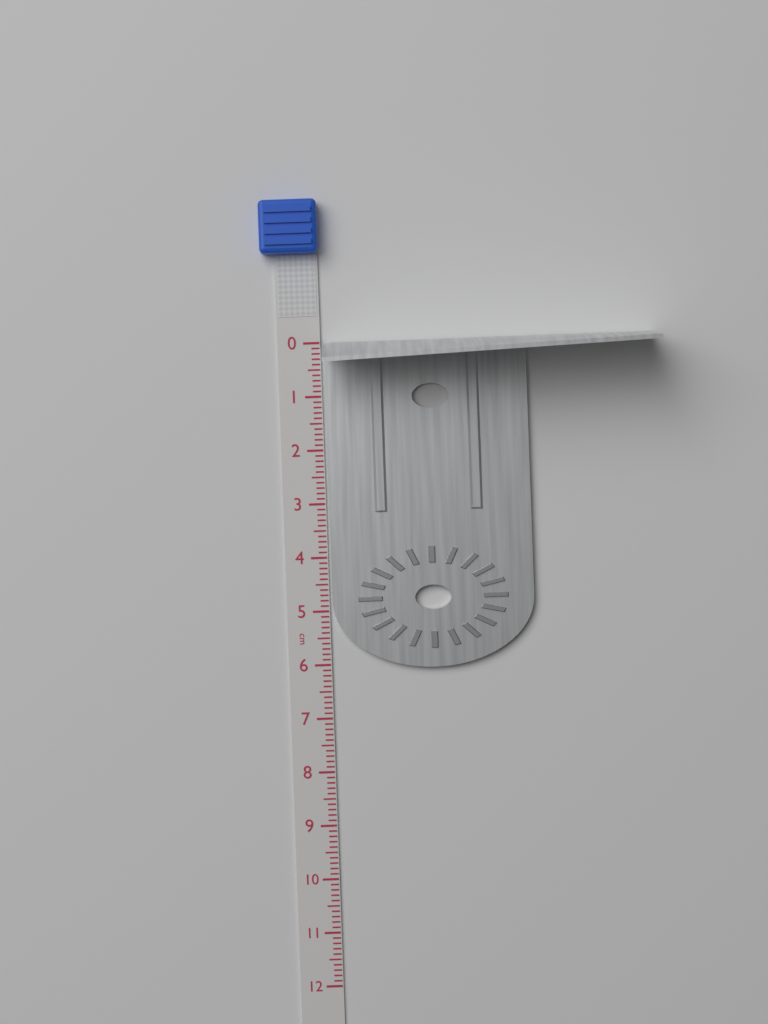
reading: 6.1 cm
